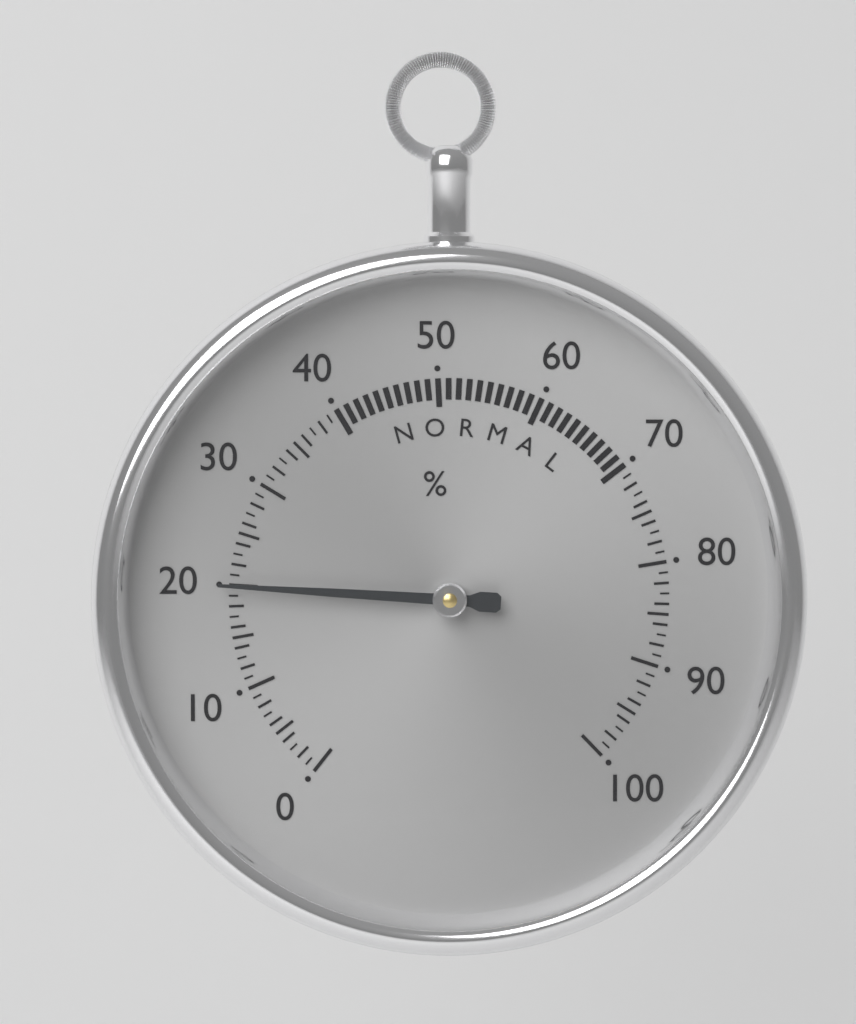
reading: 20 %
